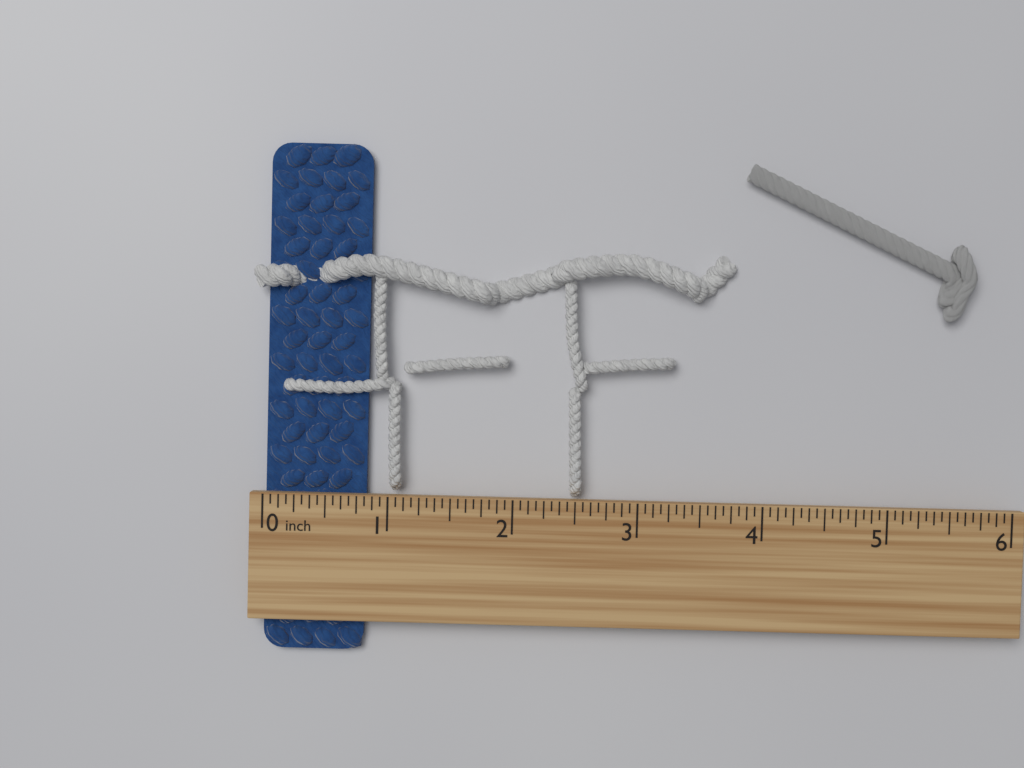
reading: 0.8125 inch
